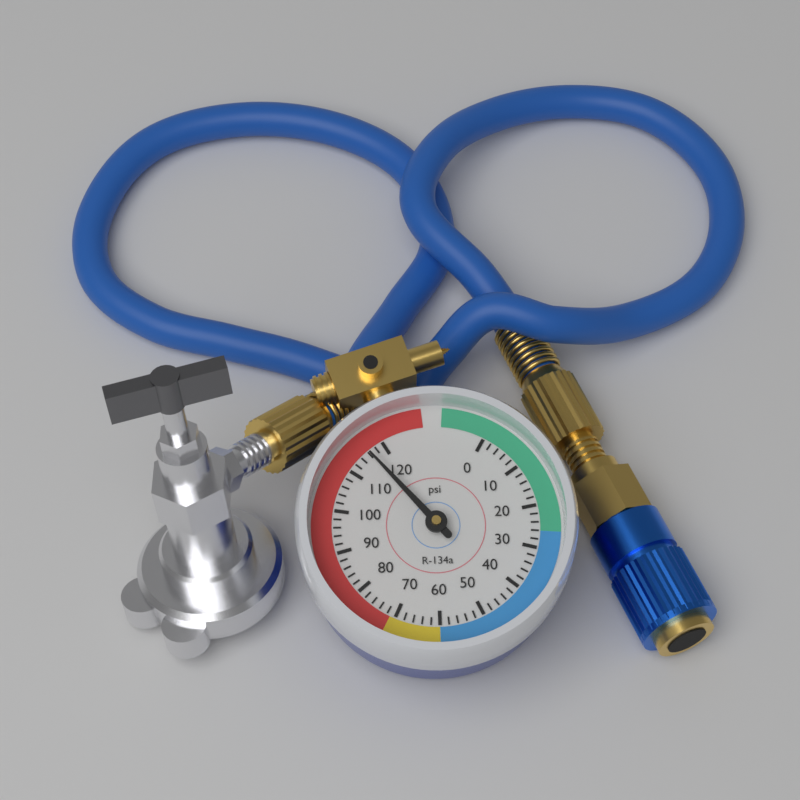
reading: 116 psi
